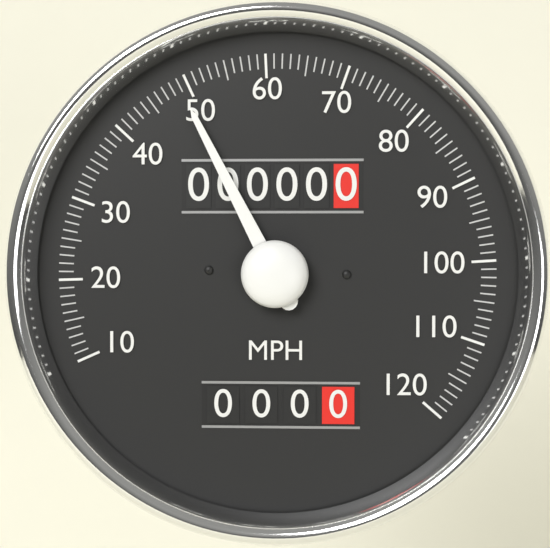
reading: 49 MPH
